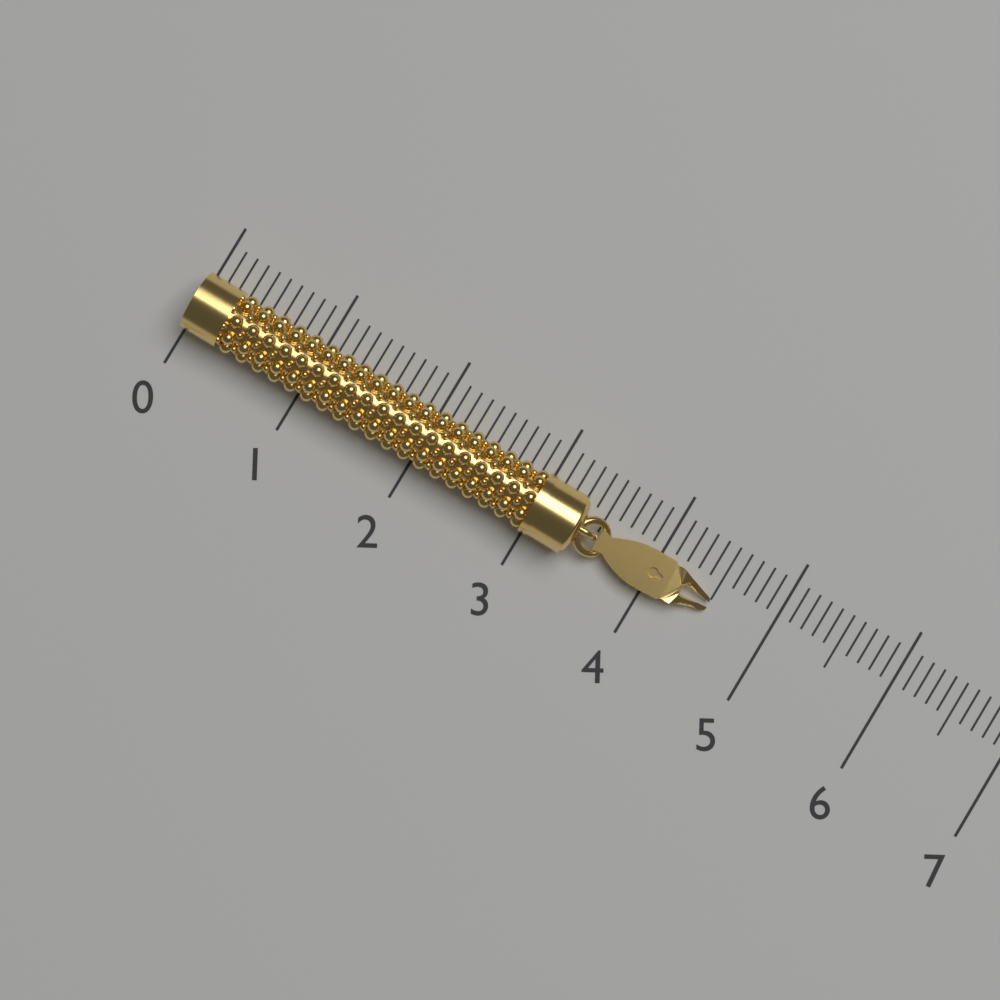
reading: 4.5 (no unit)
